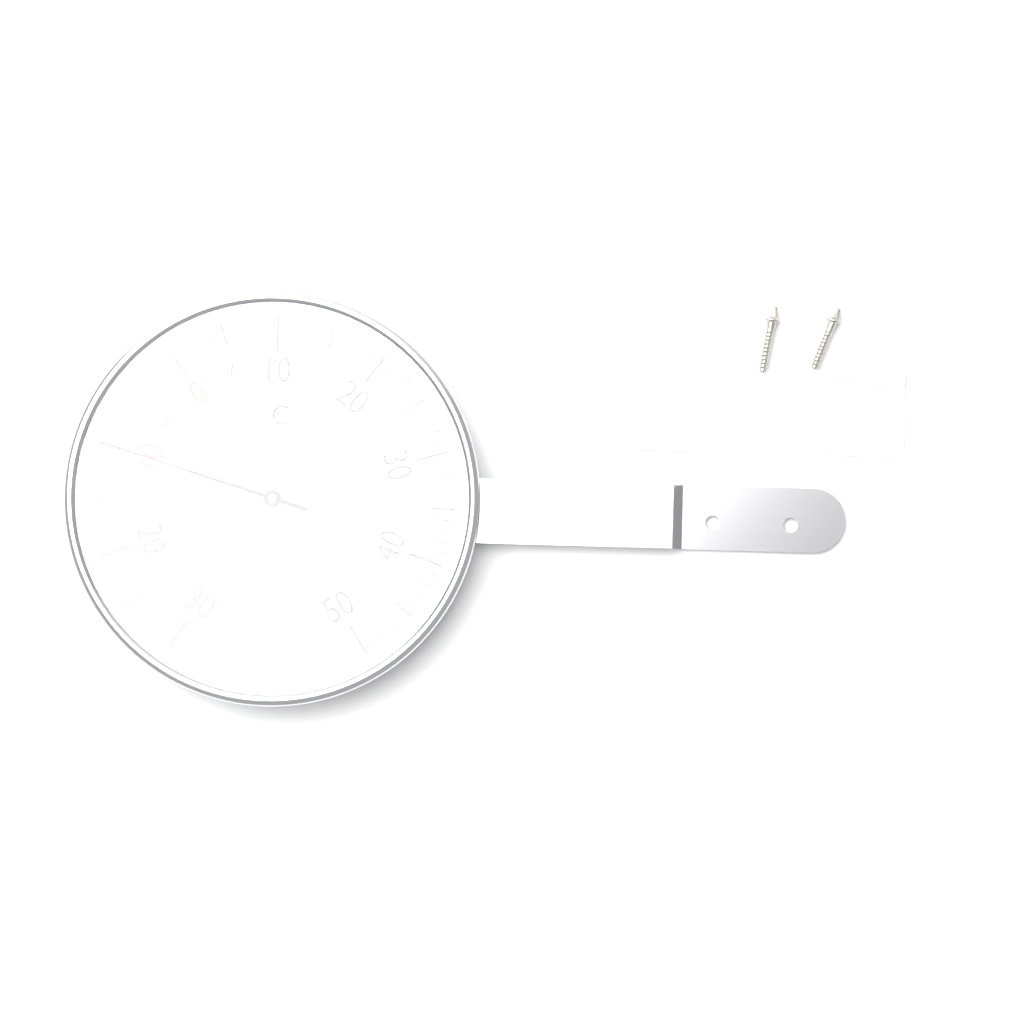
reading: -10 °C
